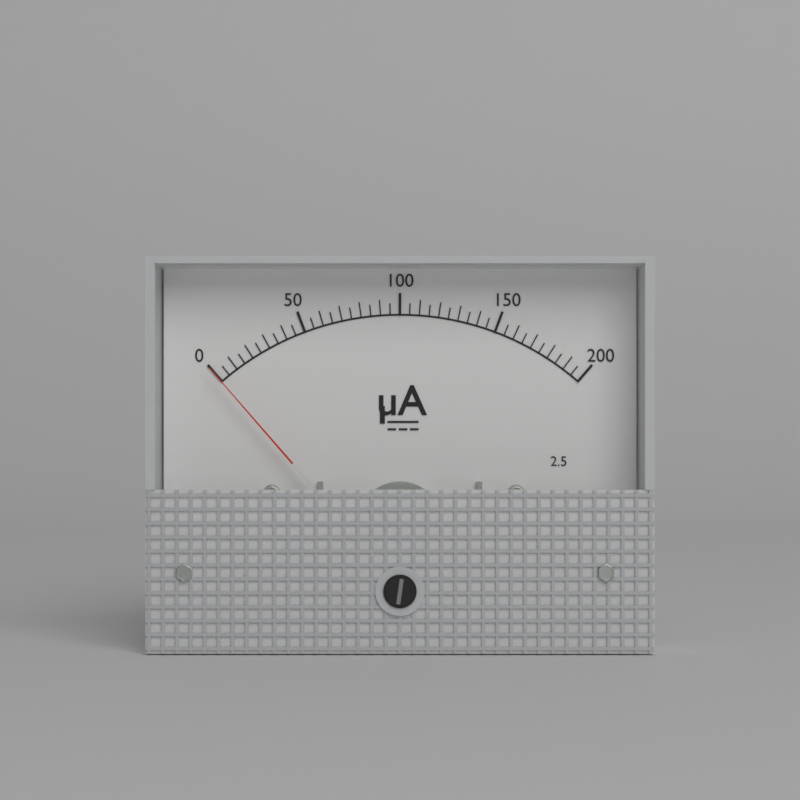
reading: 0 µA
